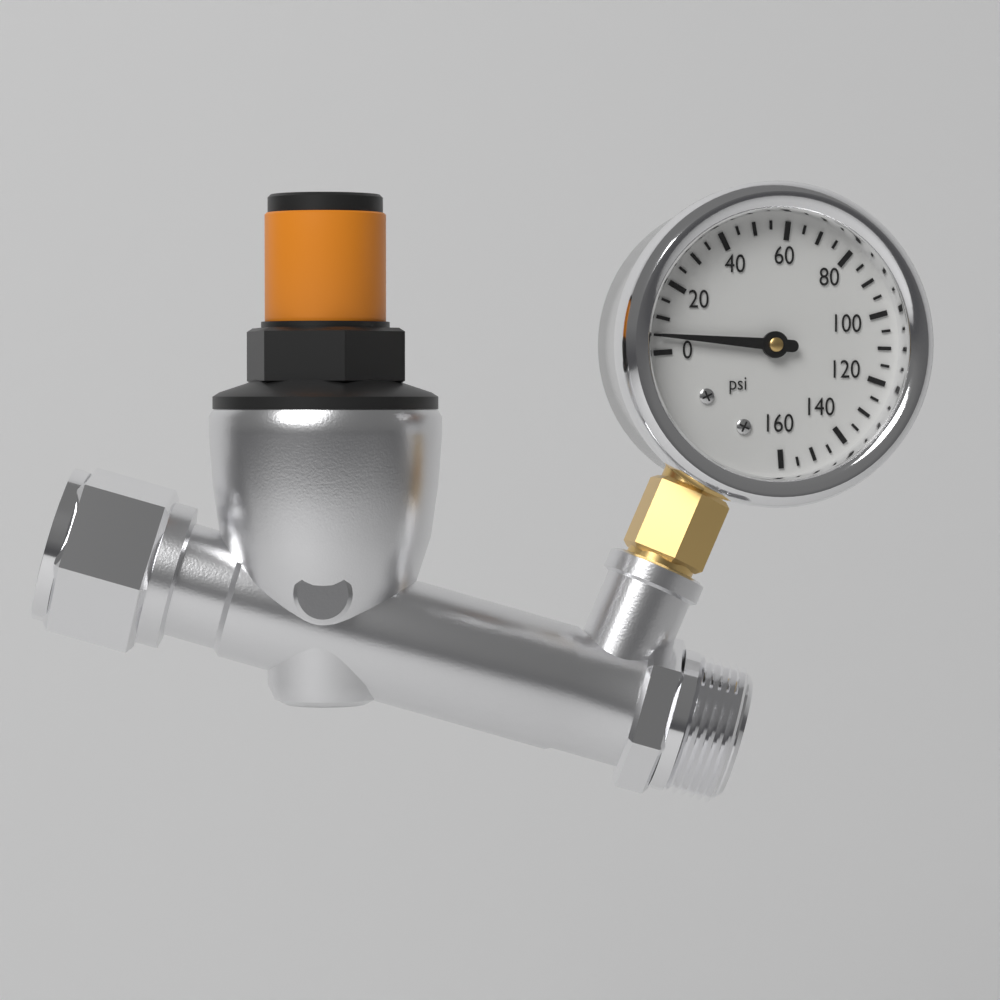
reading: 5 psi
